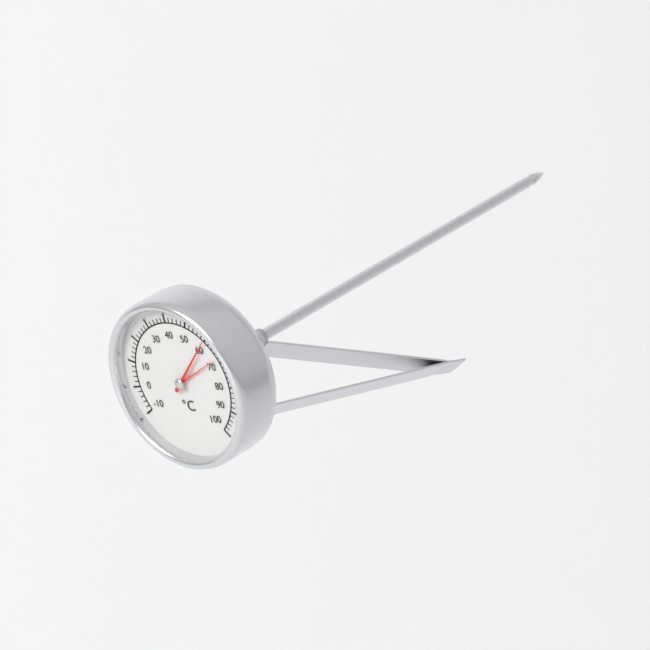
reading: 60 °C
